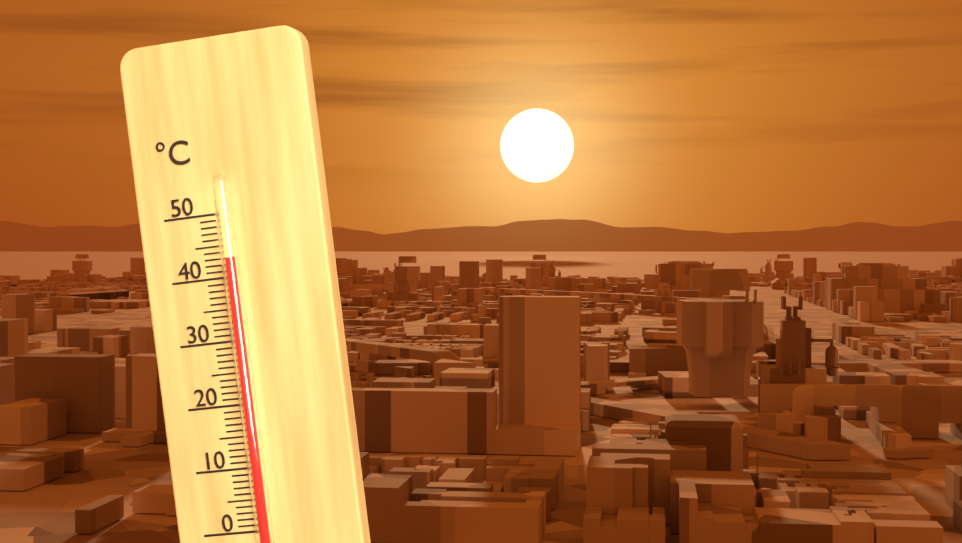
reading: 43 °C
